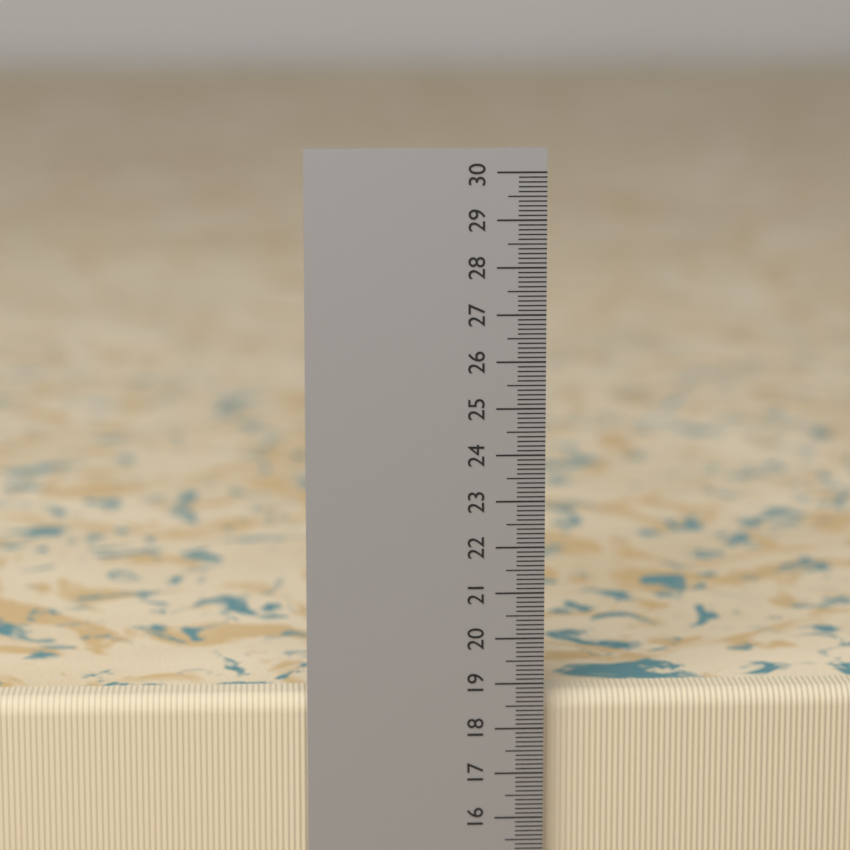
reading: 18.7 cm
